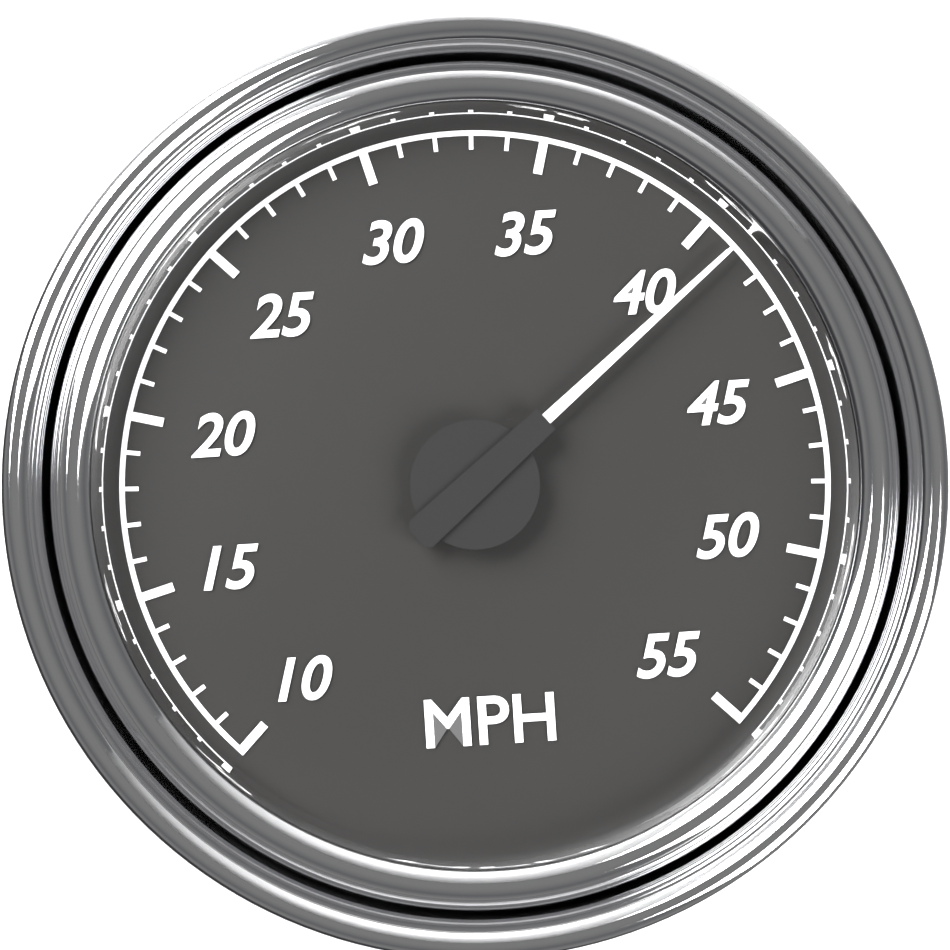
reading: 41 MPH
